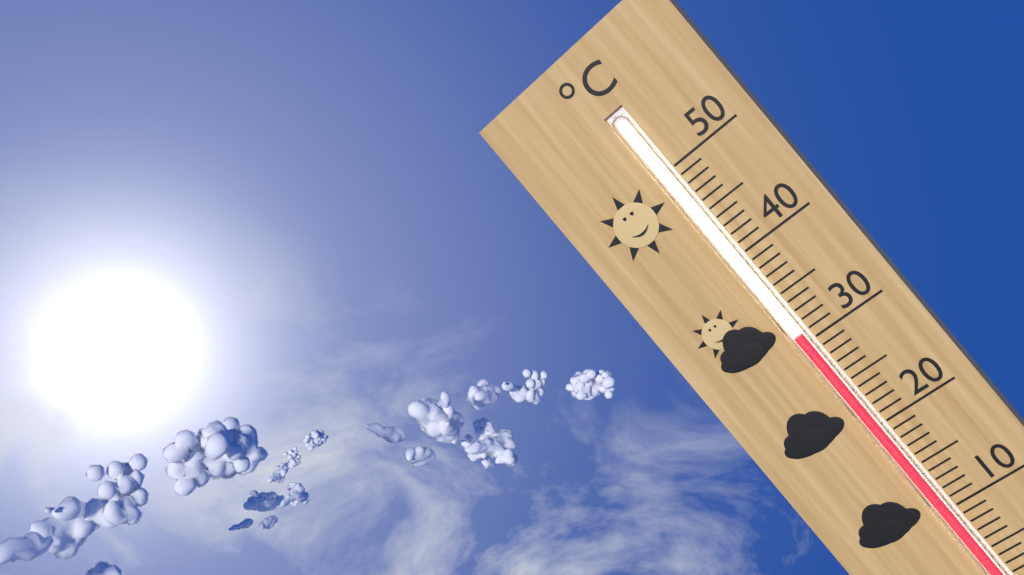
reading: 31 °C
